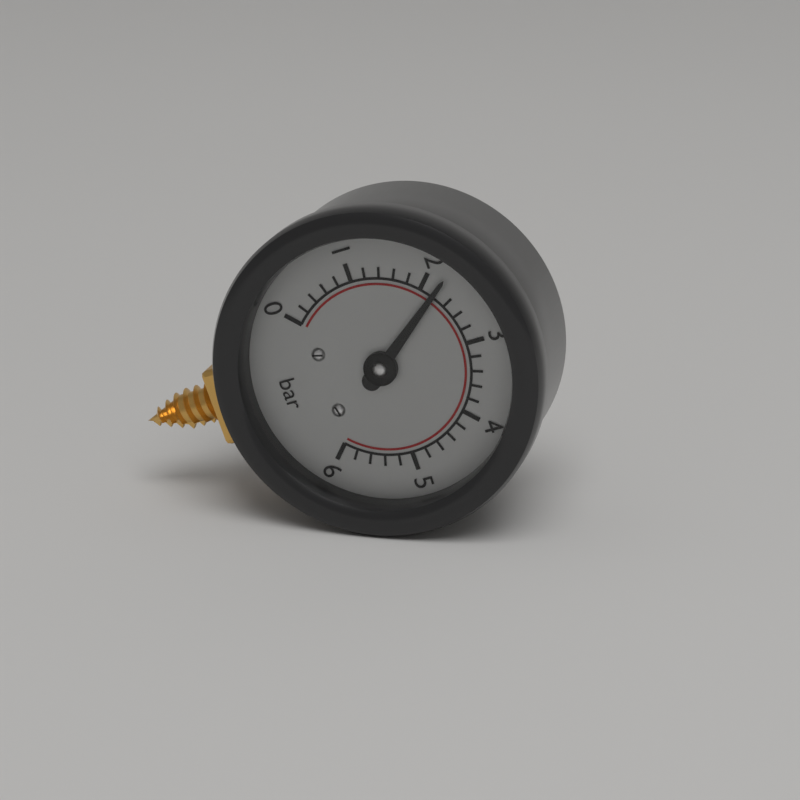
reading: 2.2 bar
